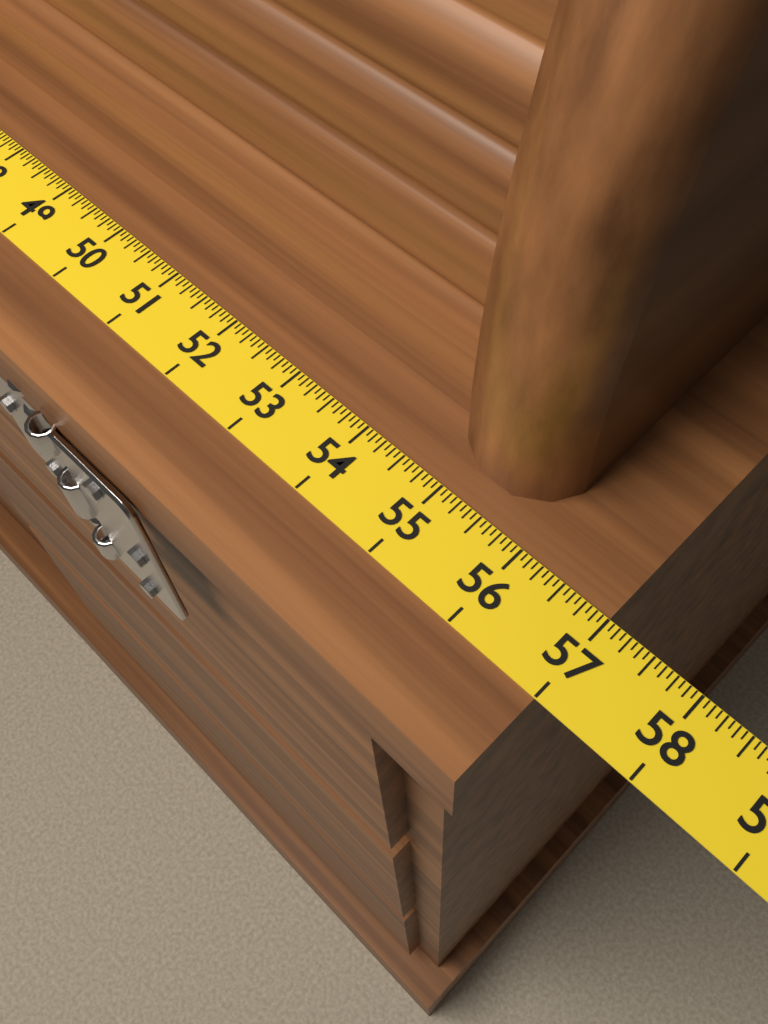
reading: 57.0000 (no unit)
